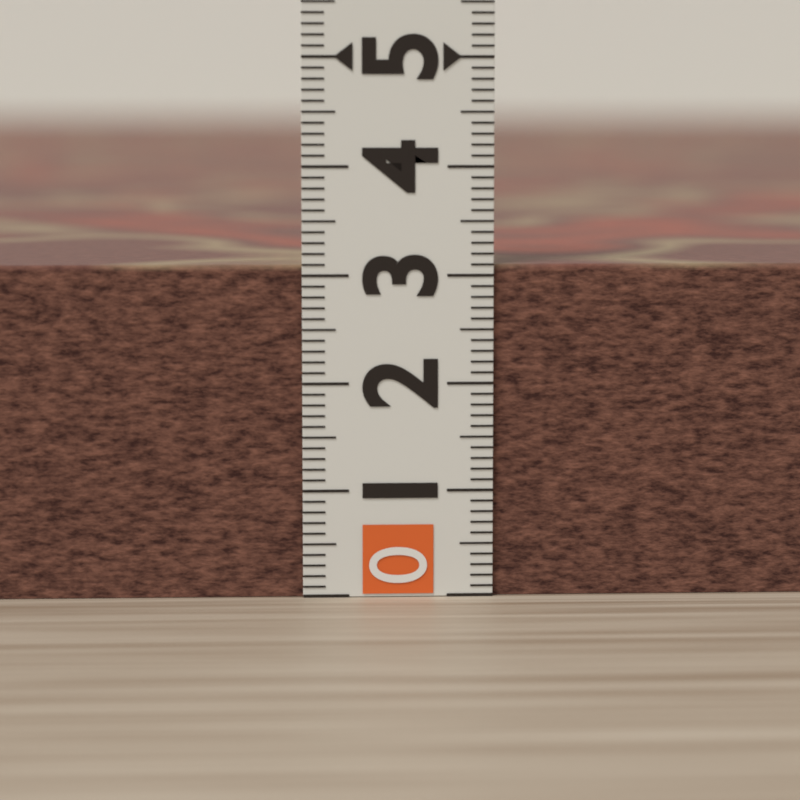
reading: 3.1 (no unit)
